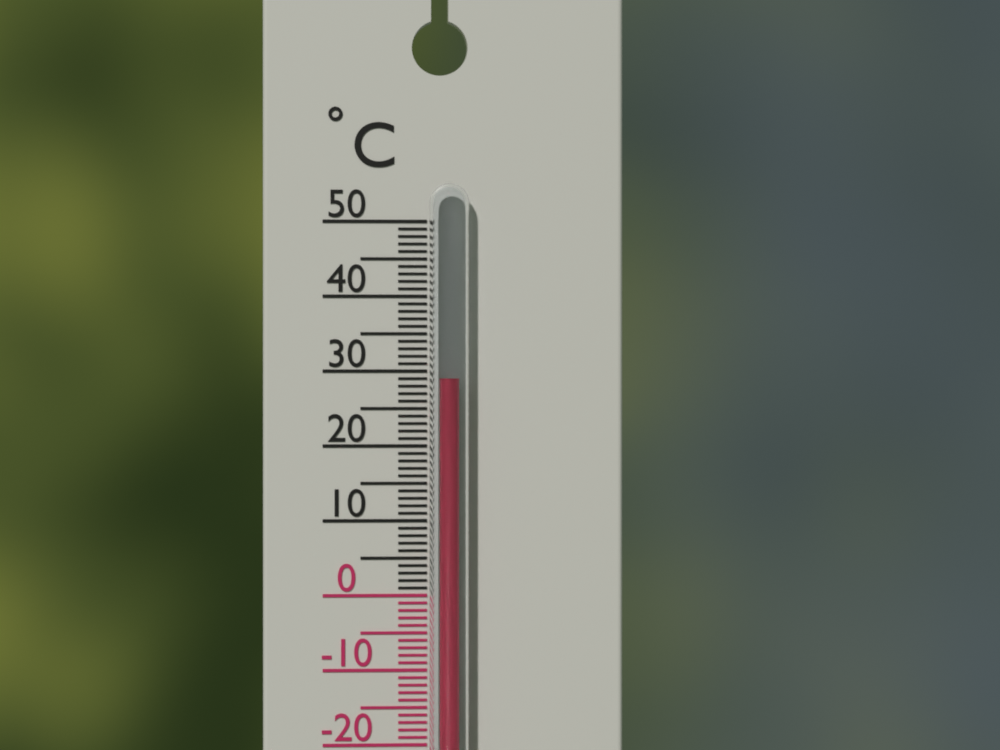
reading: 29 °C
